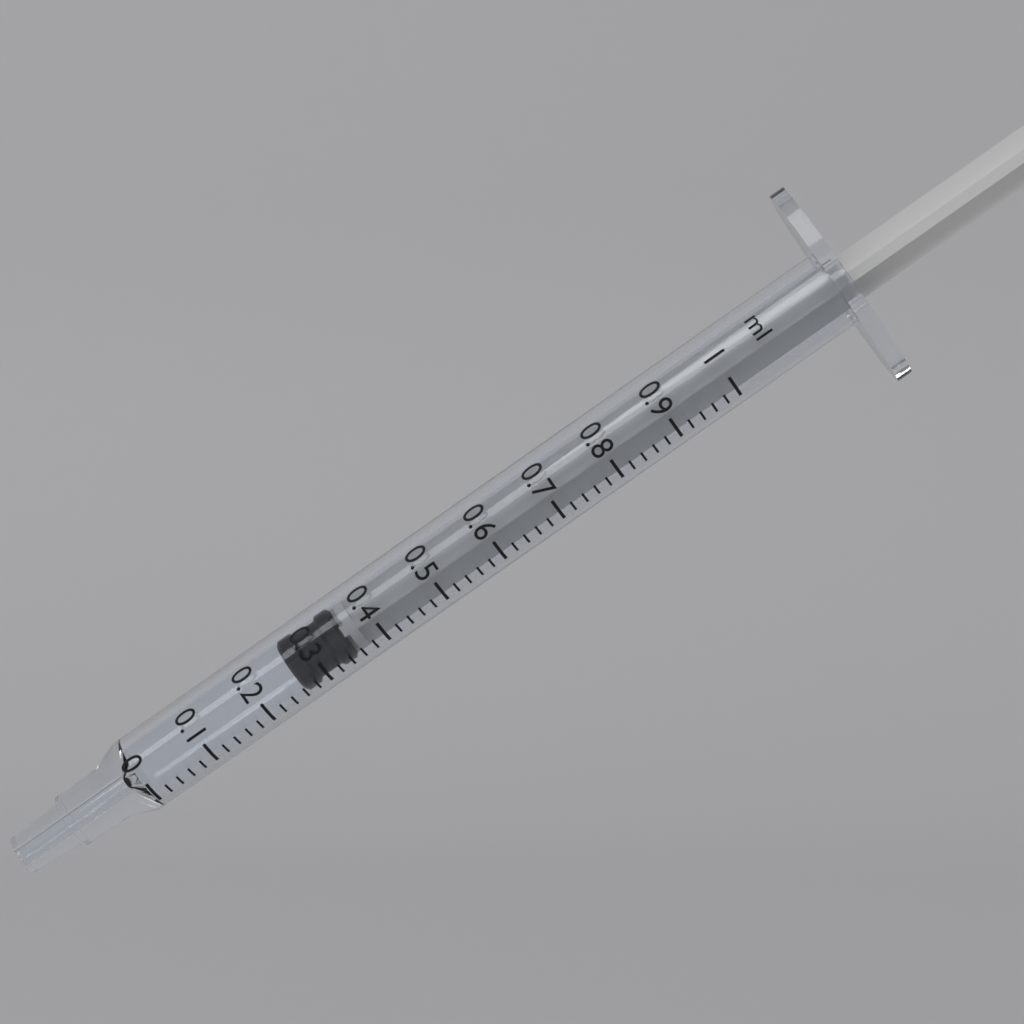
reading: 0.26 ml
